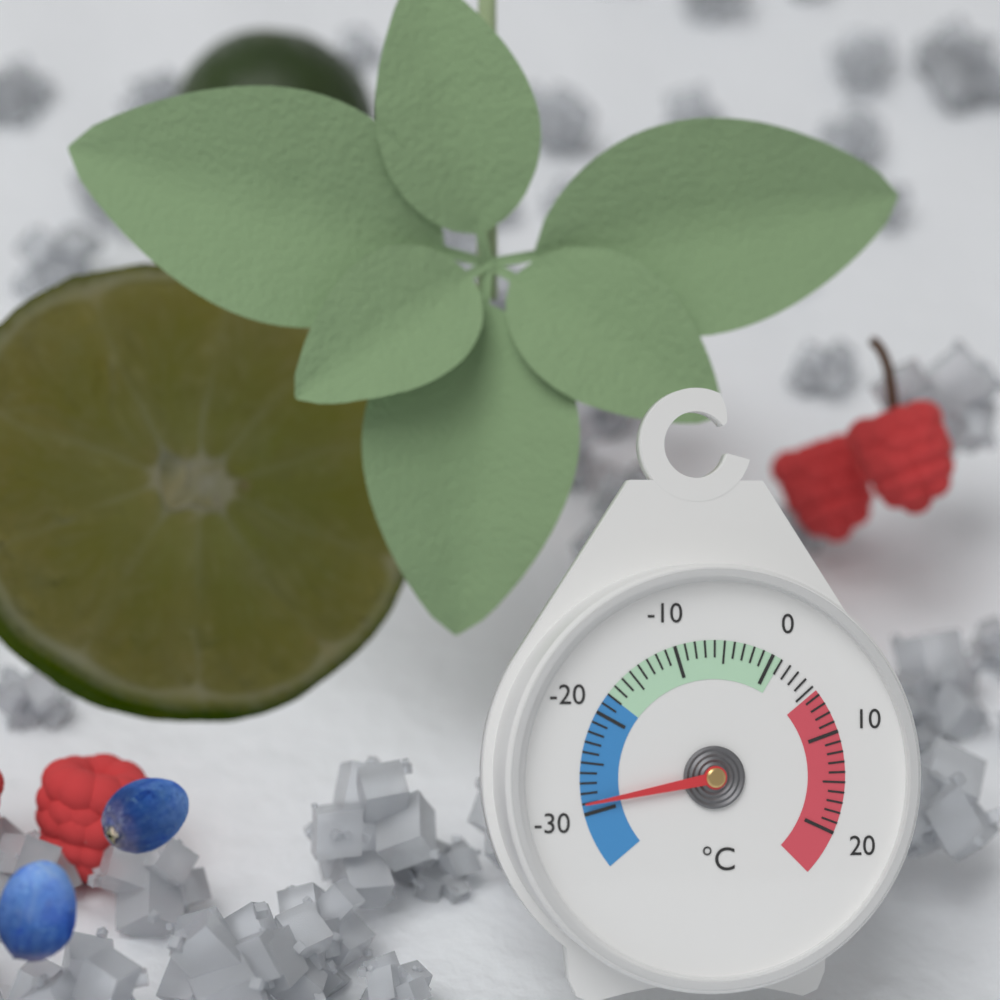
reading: -29 °C
